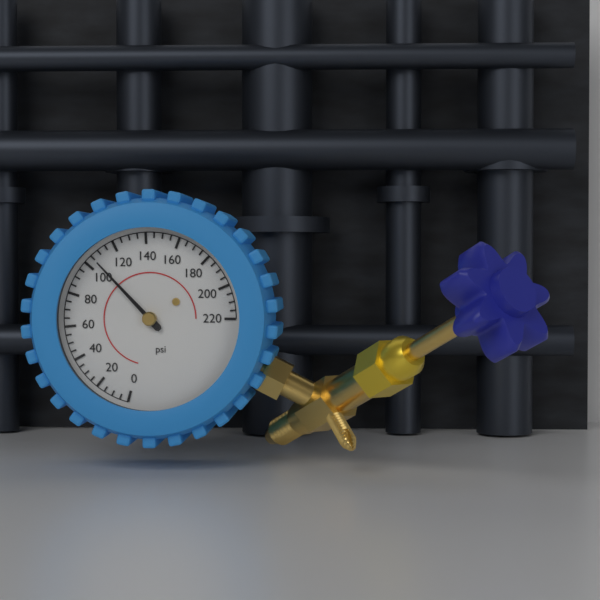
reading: 105 psi
